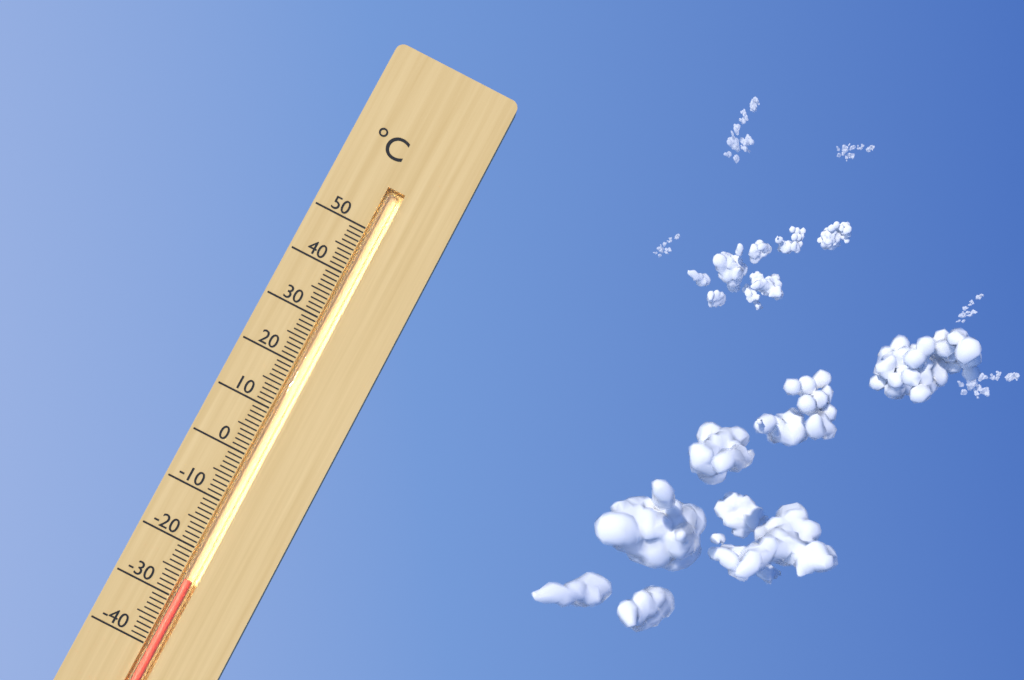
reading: -26 °C
